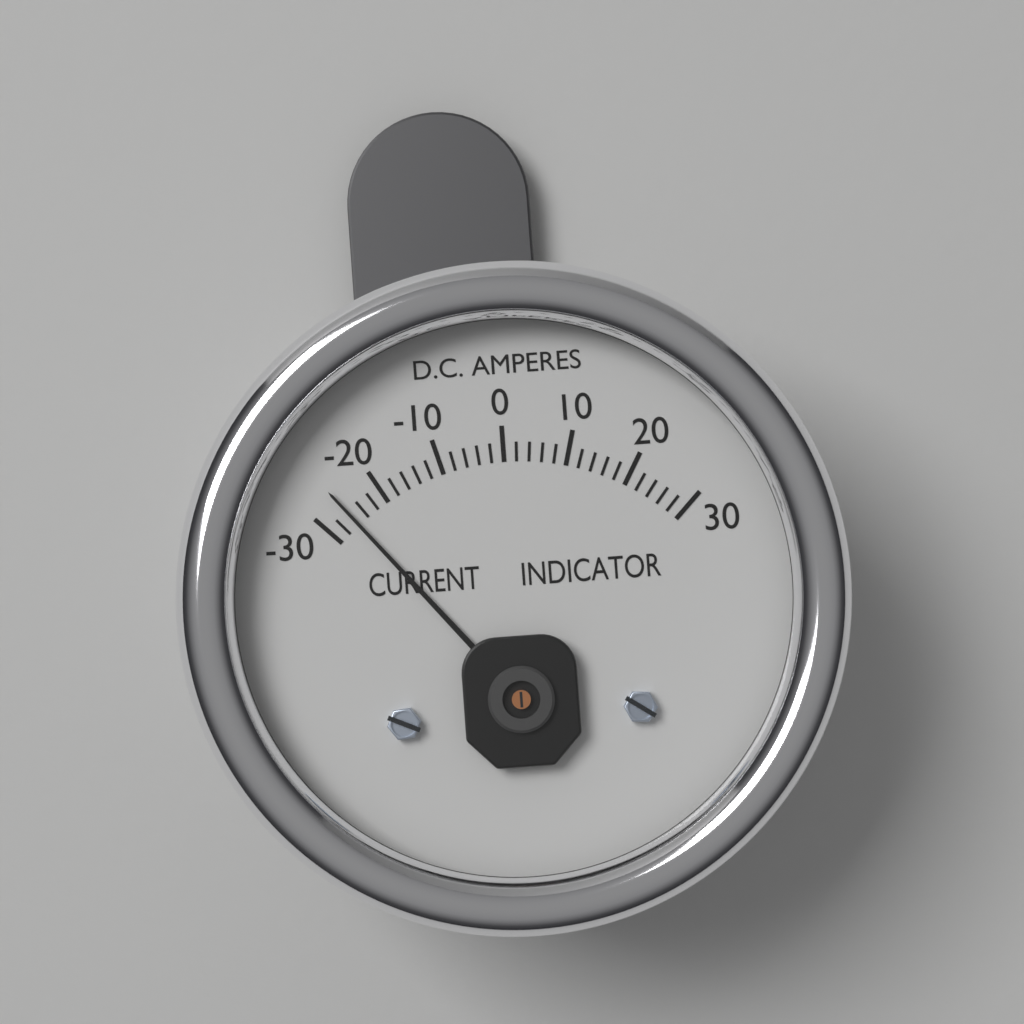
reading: -26 A
